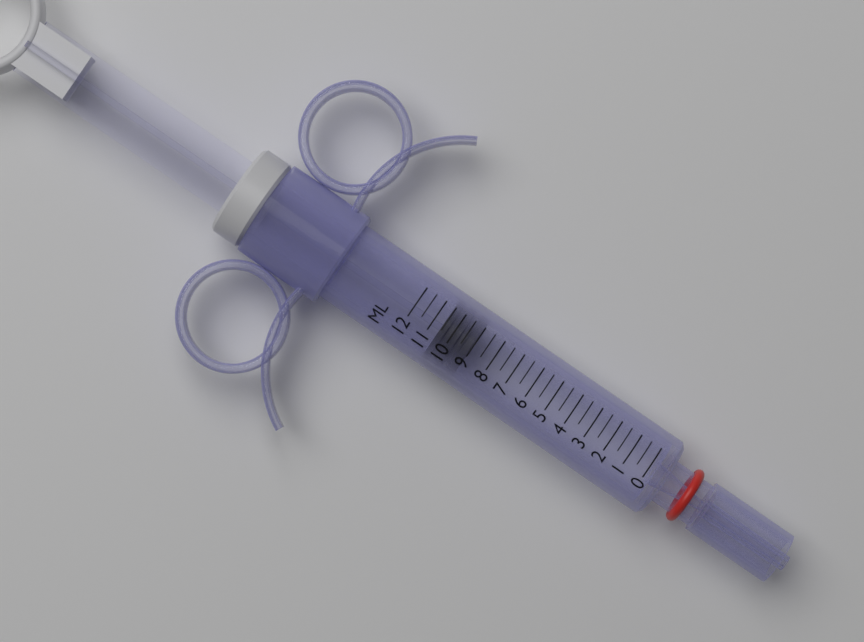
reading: 9.0 ml
